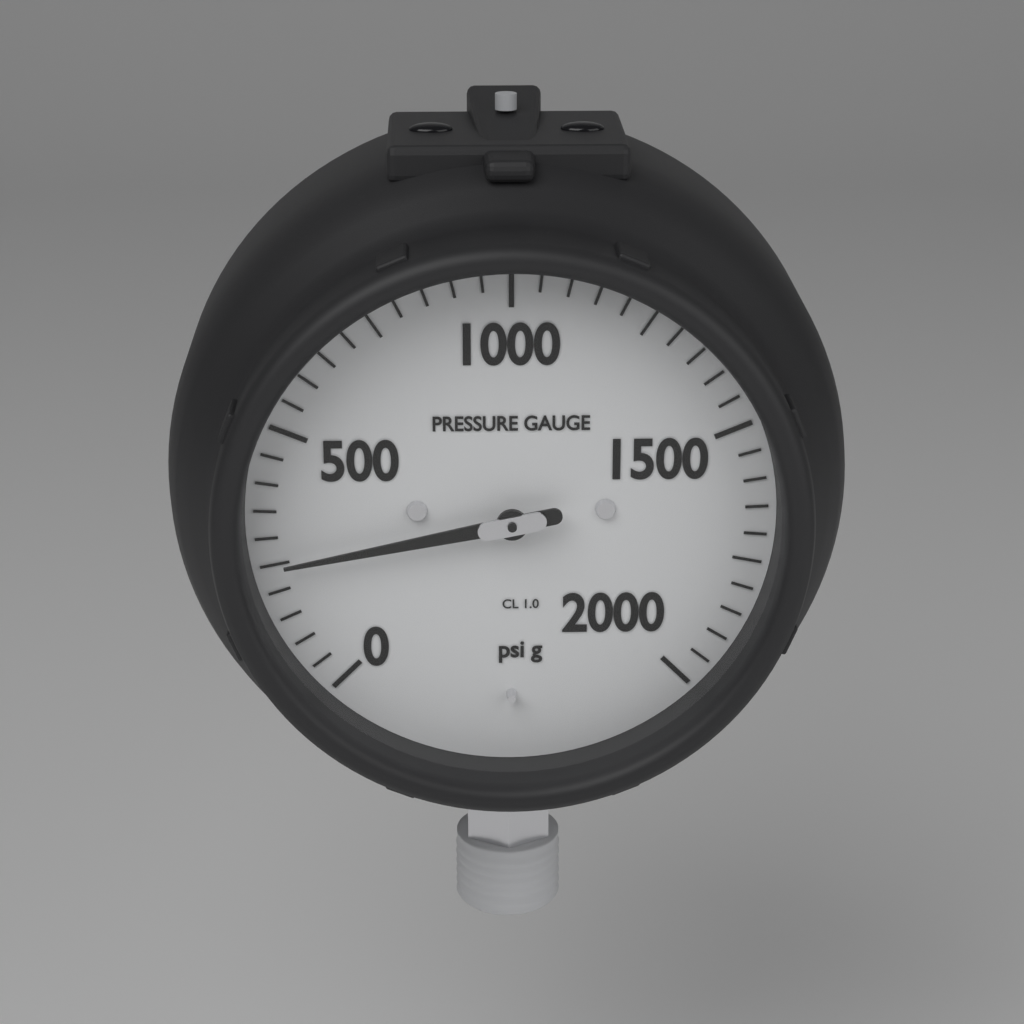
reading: 250 psi
